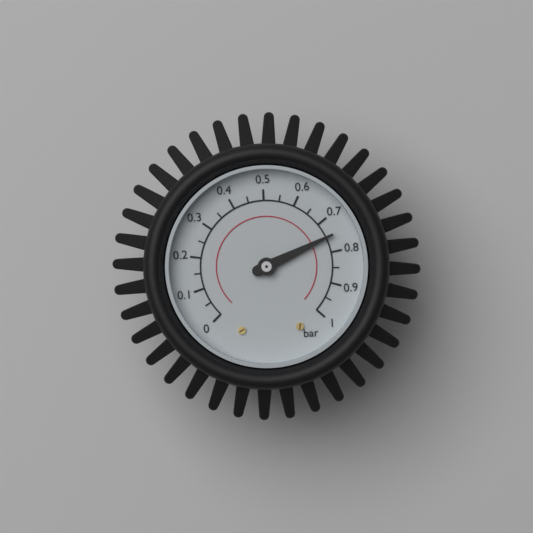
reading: 0.75 bar
